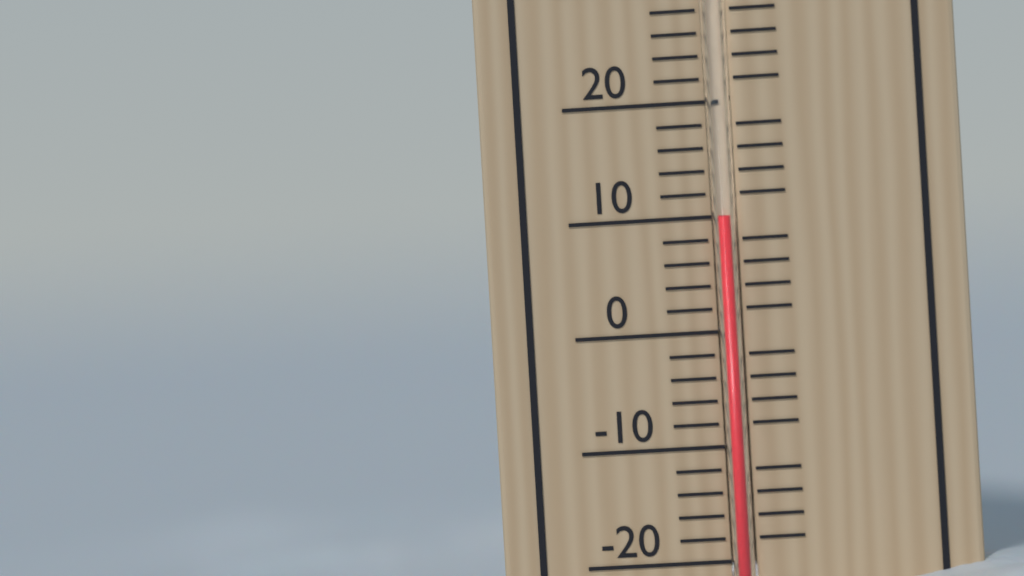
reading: 10 °C
